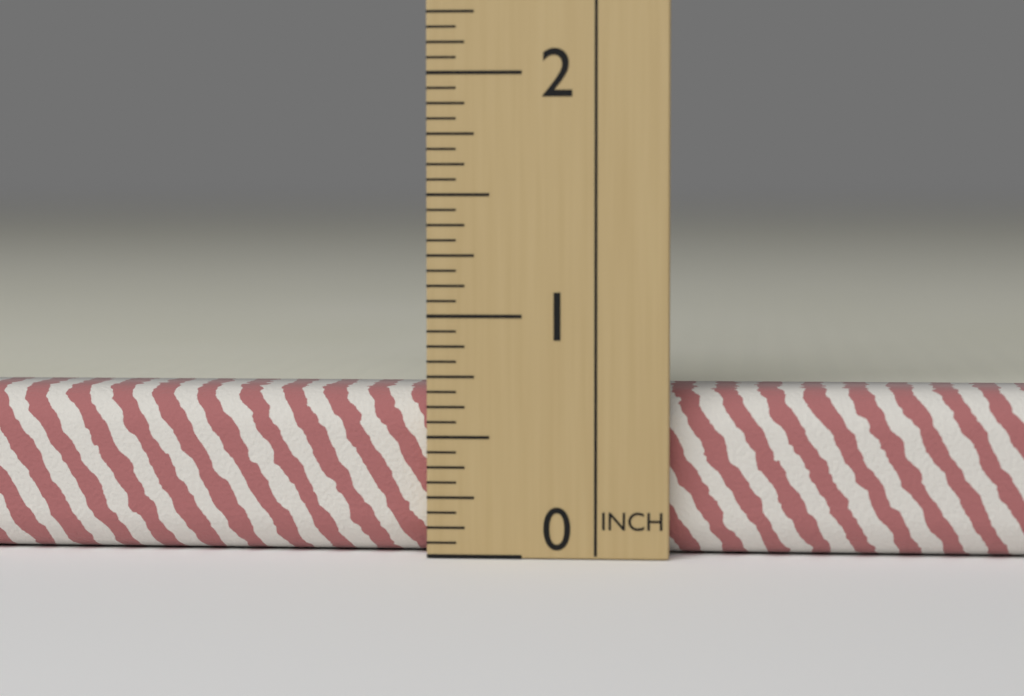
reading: 0.6875 in
